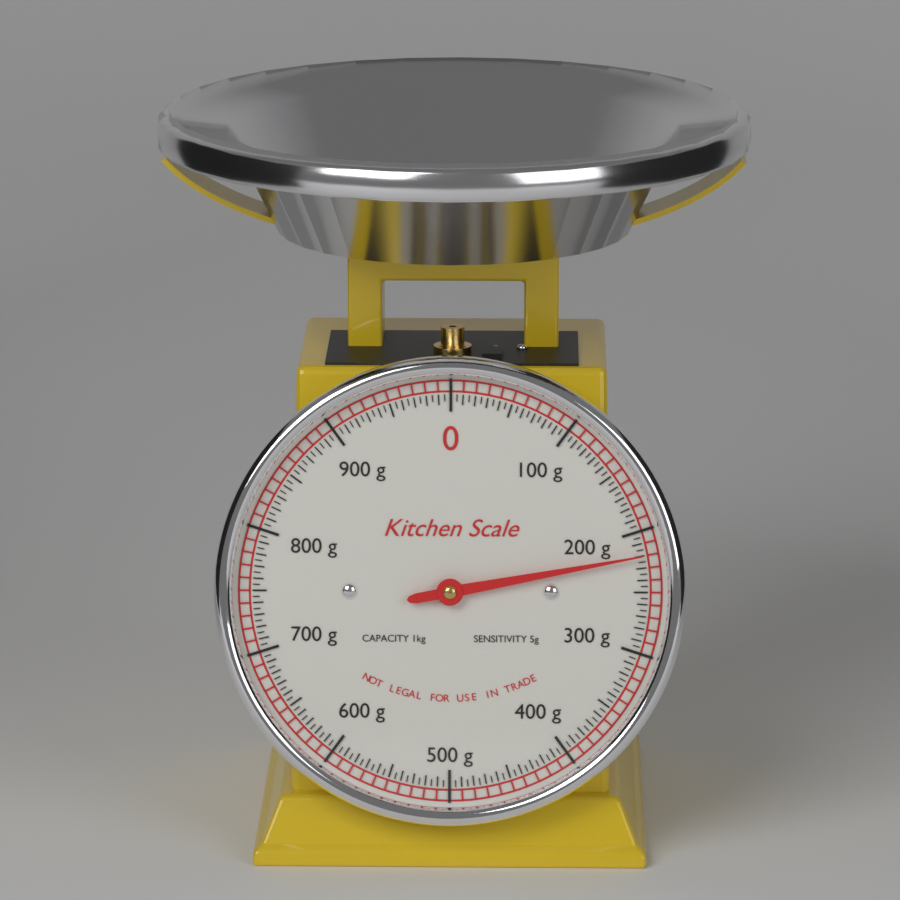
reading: 220 g
